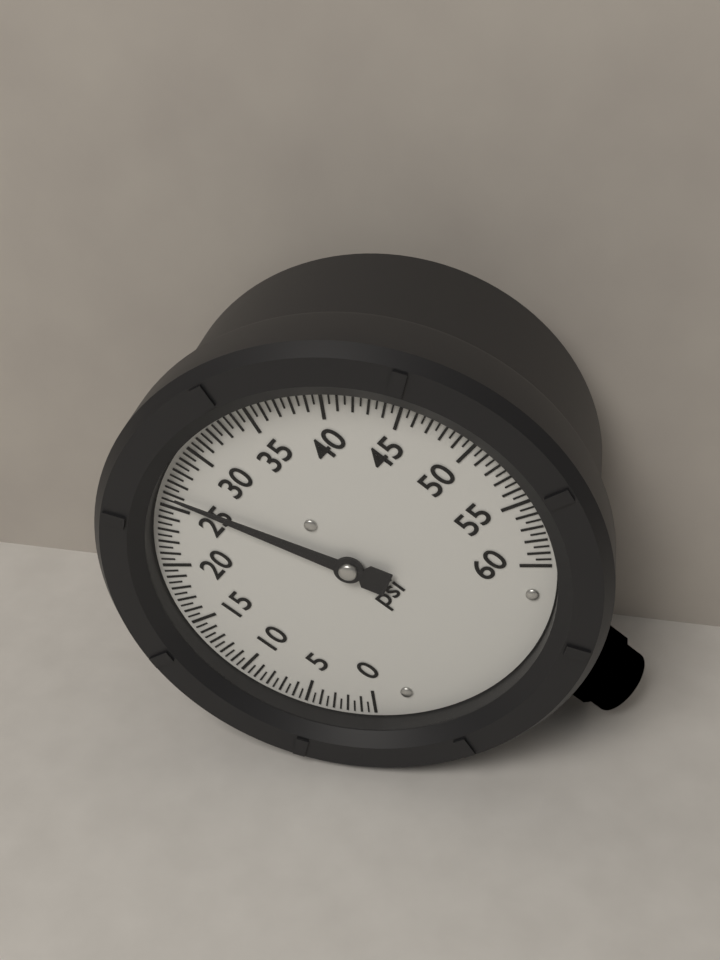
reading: 26.0 psi
